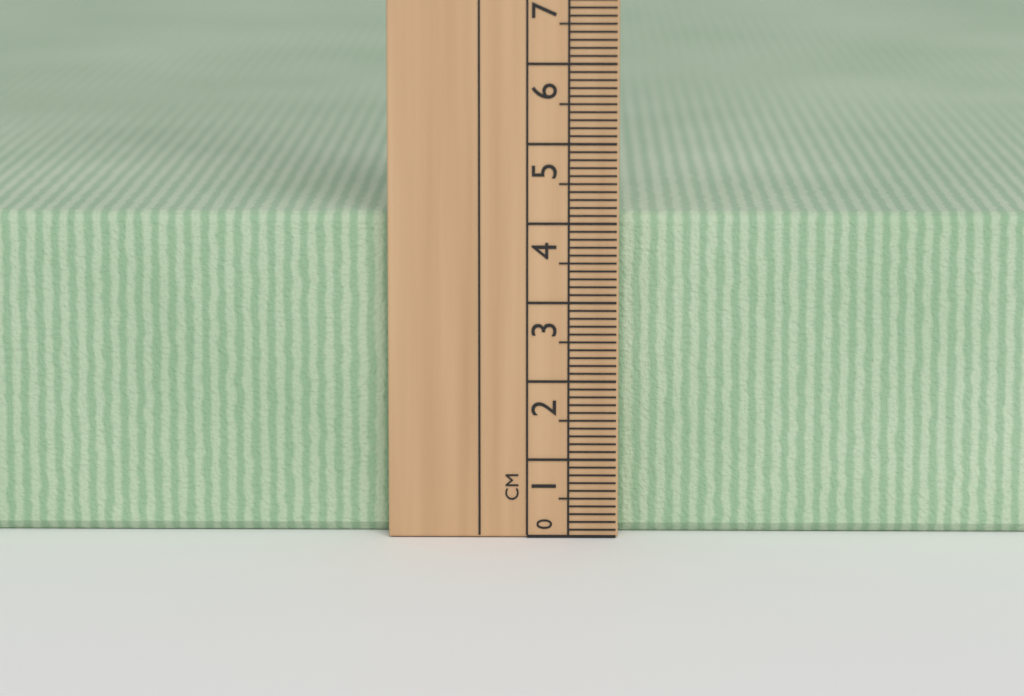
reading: 4.1 cm
